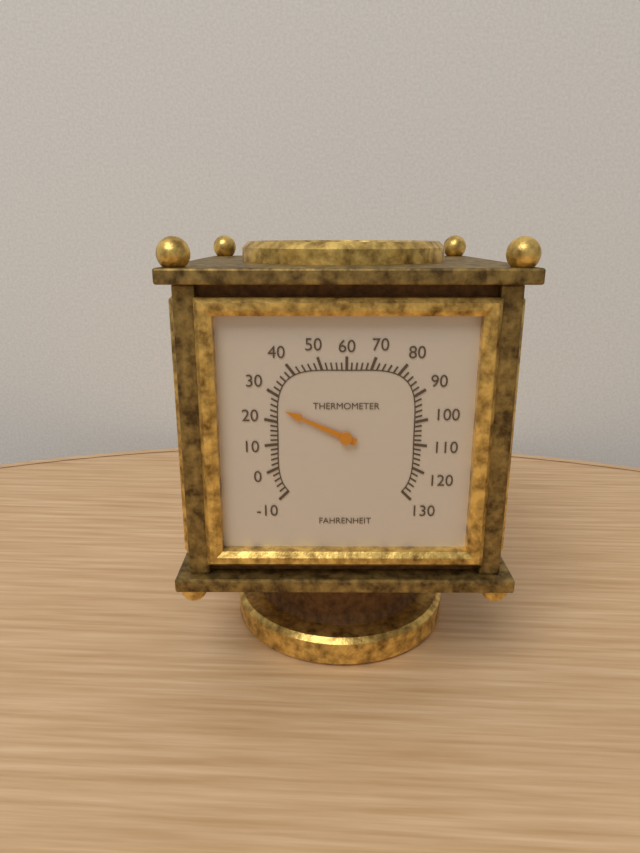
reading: 26 °F
